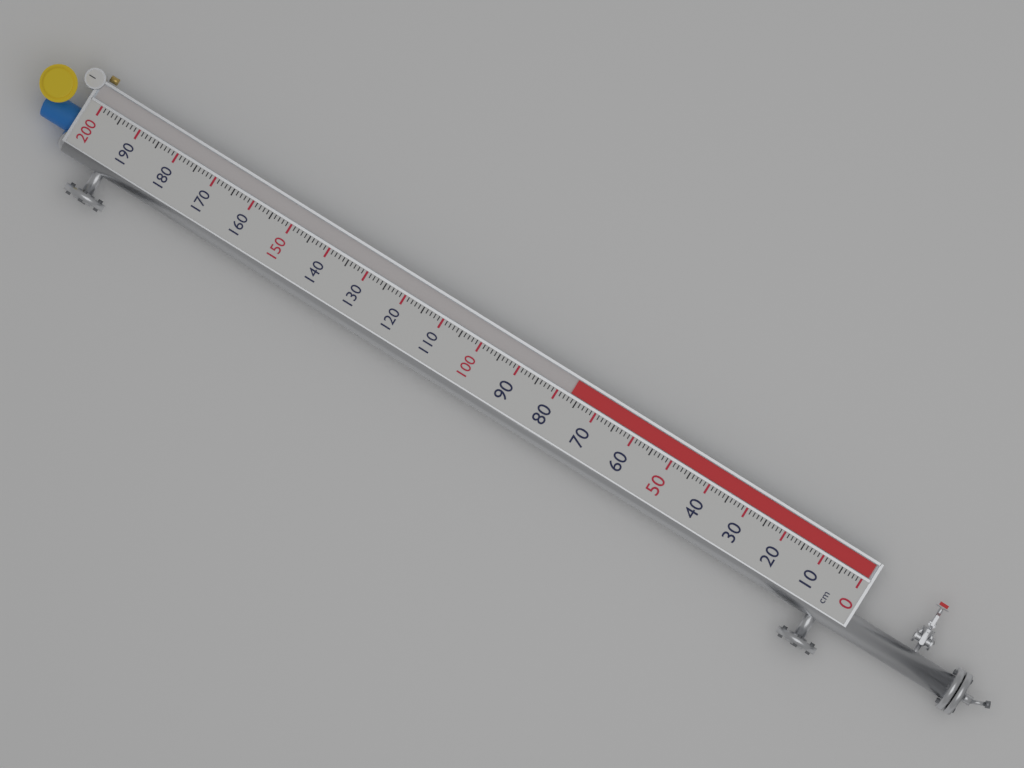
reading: 77 cm
